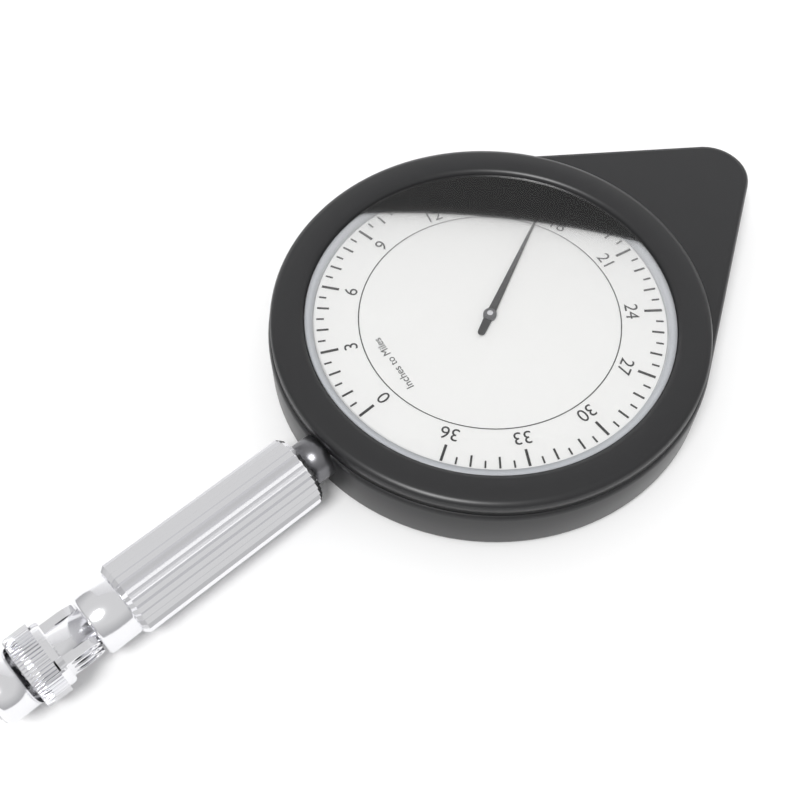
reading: 17.0 miles
